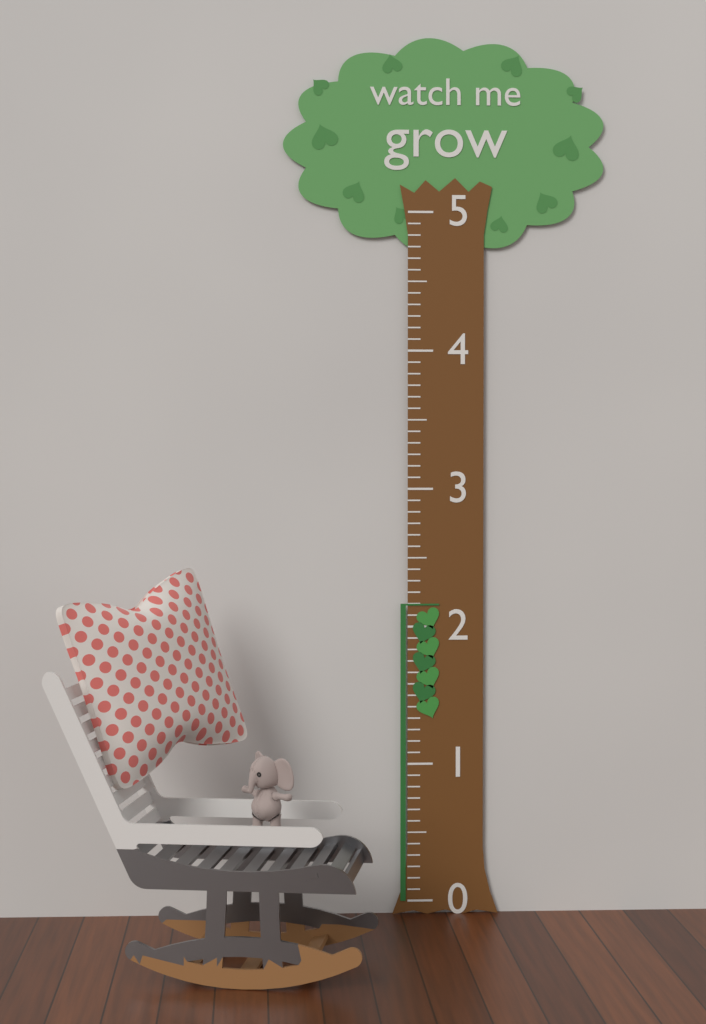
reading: 2.166667 (no unit)
